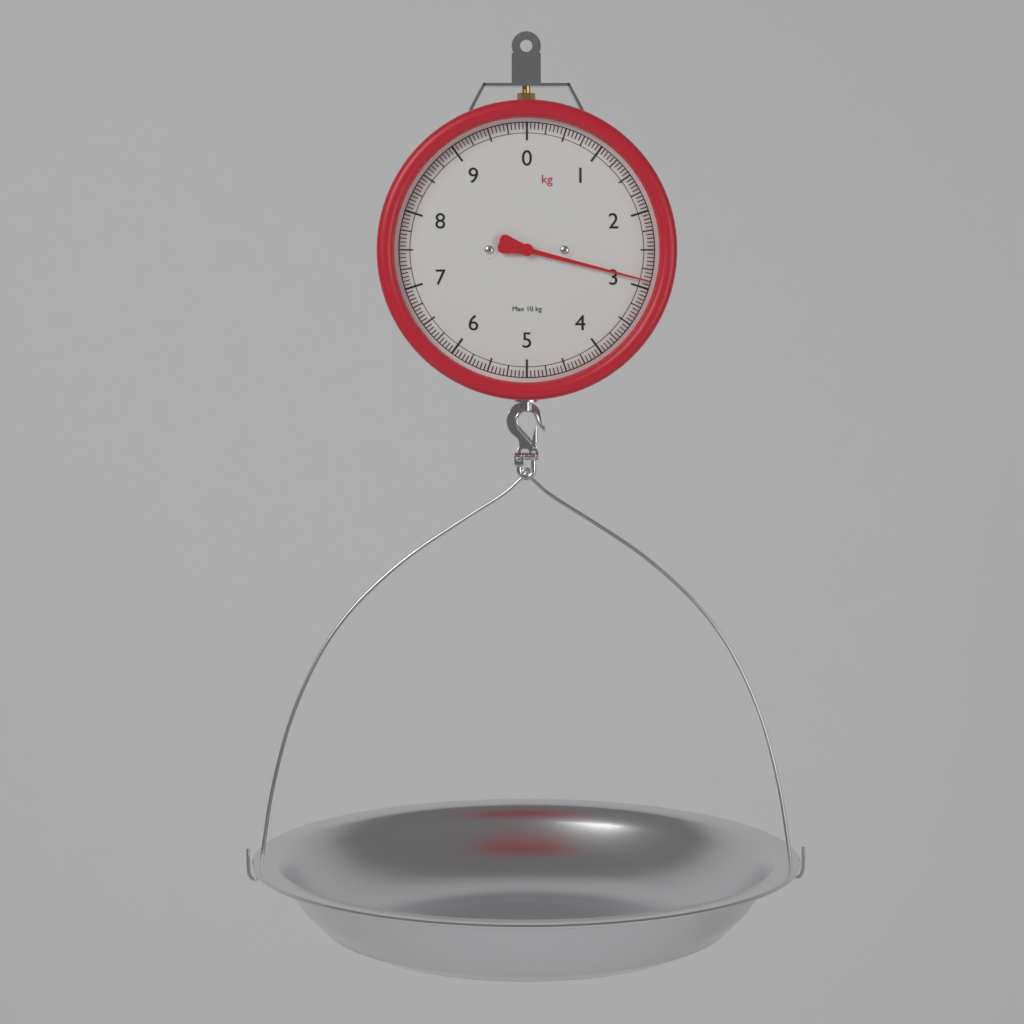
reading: 2.90 kg
